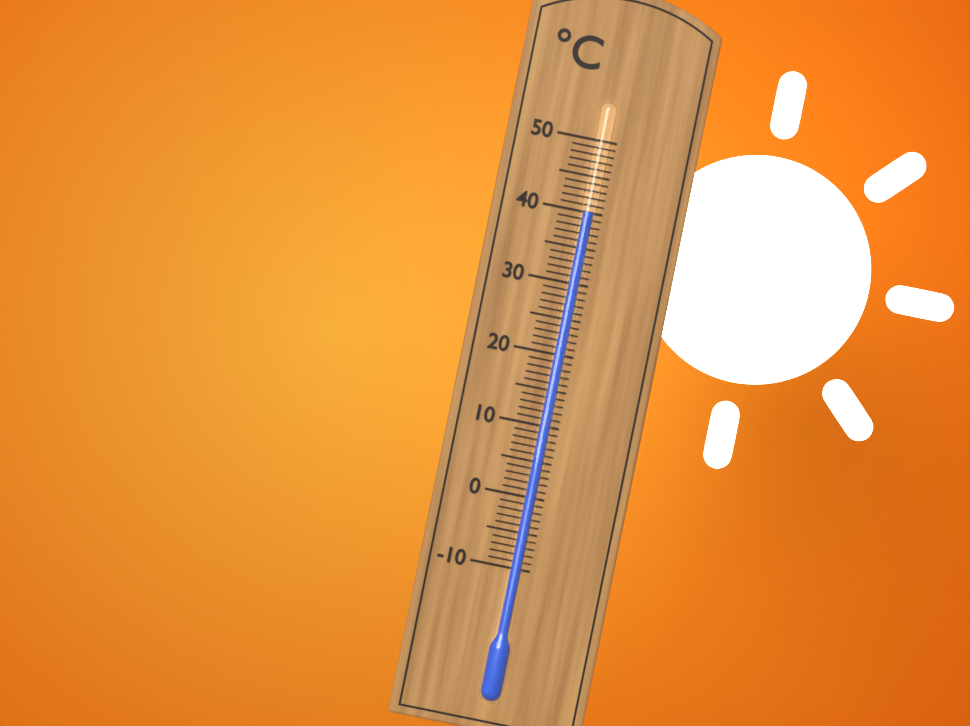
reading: 40 °C
